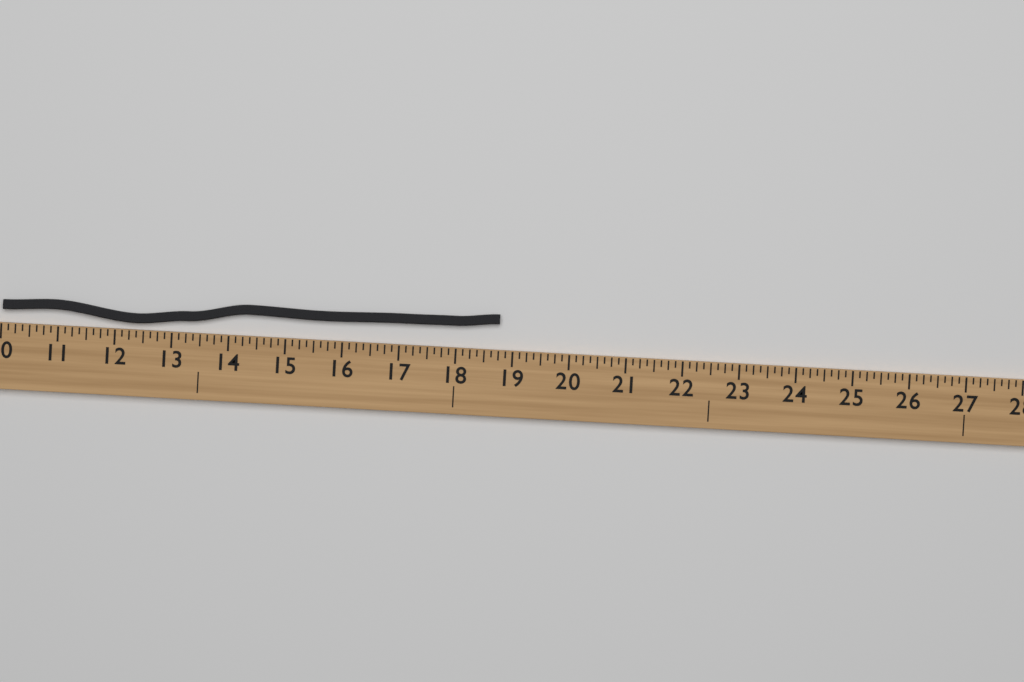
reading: 18.750 (no unit)
